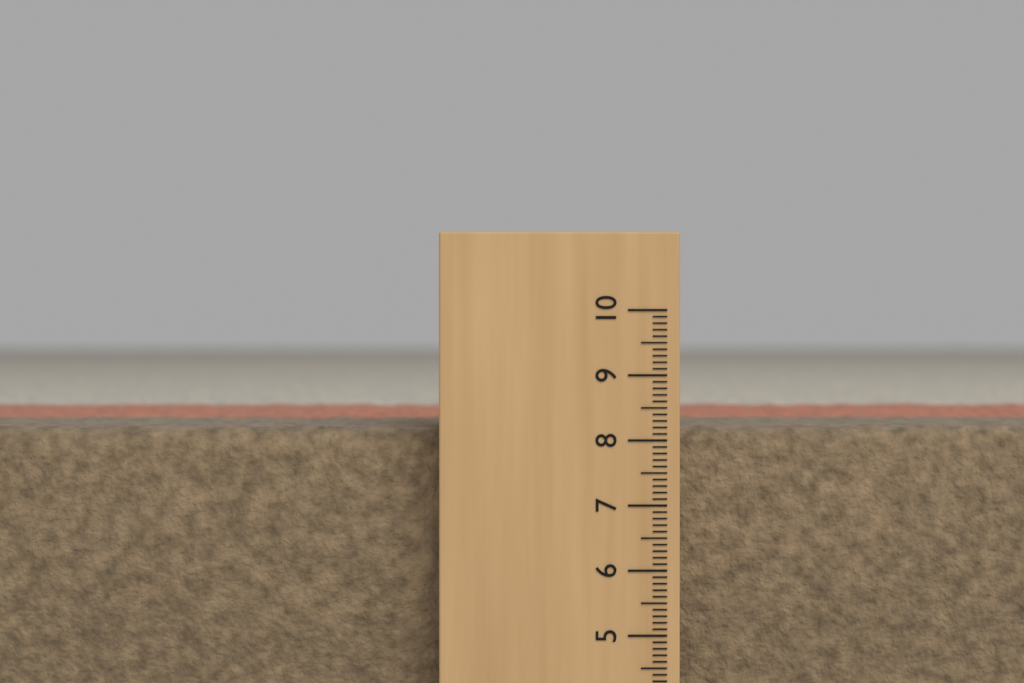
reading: 8.2 (no unit)
